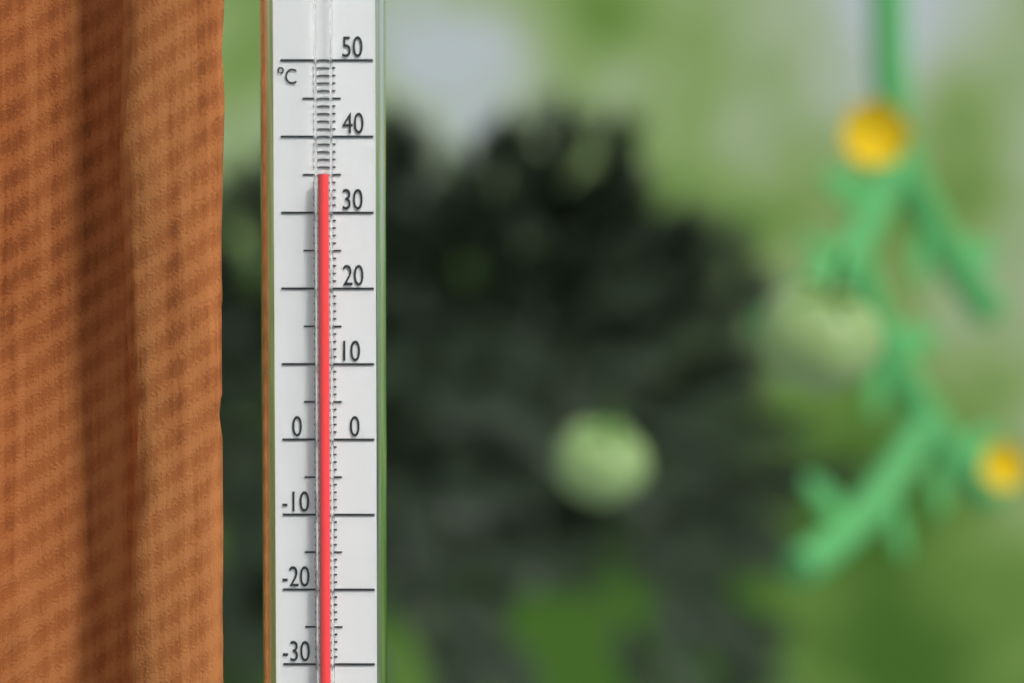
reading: 35 °C
